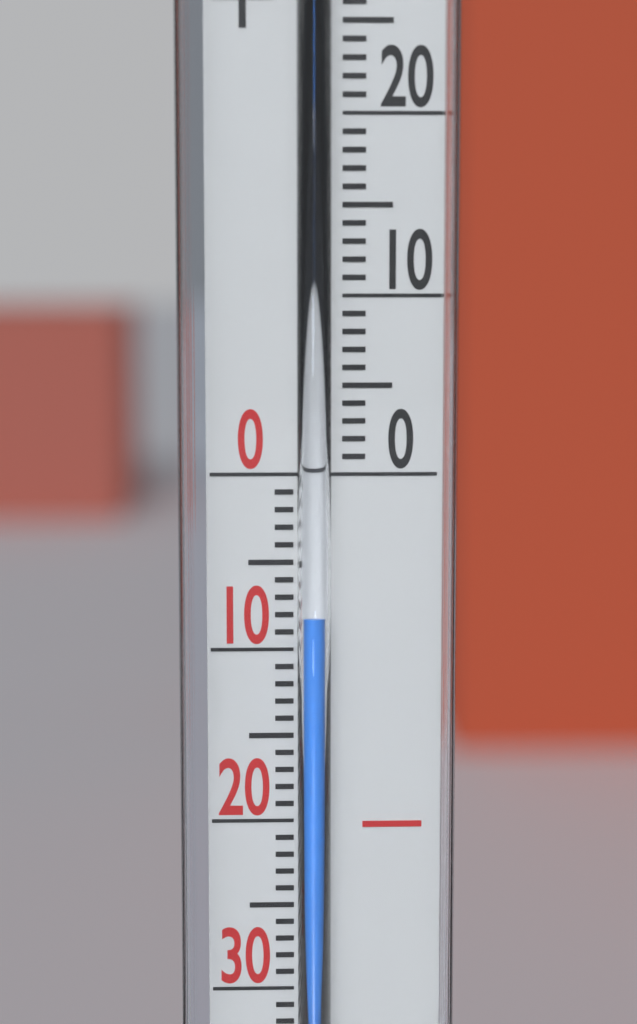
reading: -8 °C
